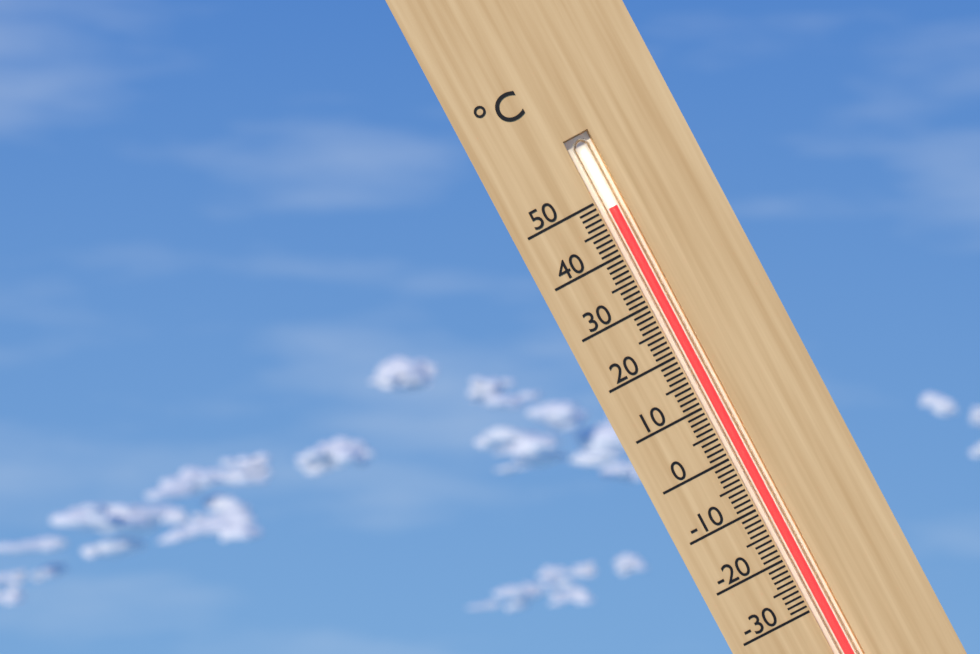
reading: 48 °C
